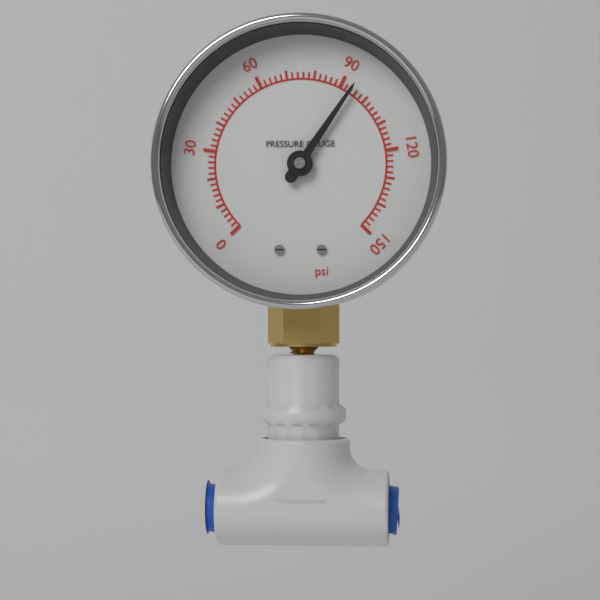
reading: 94 psi
